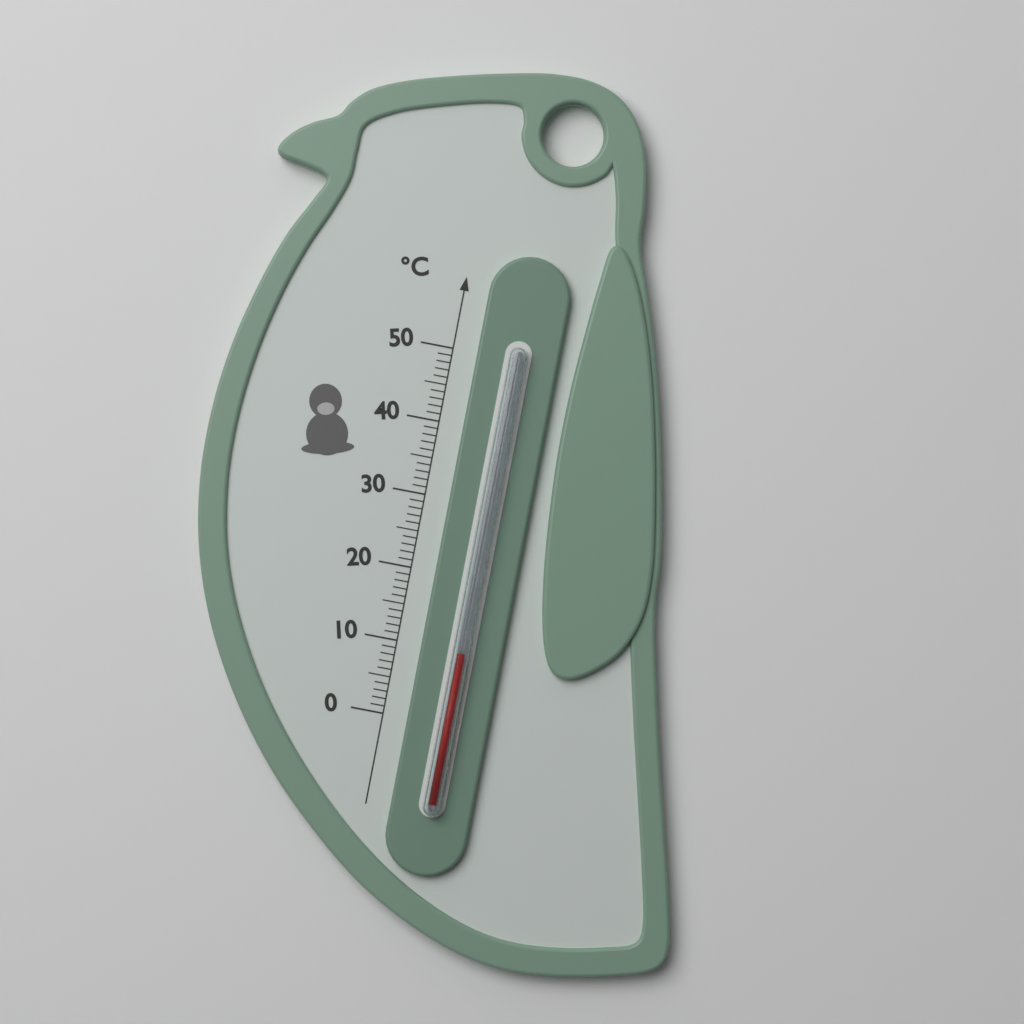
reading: 10 °C
